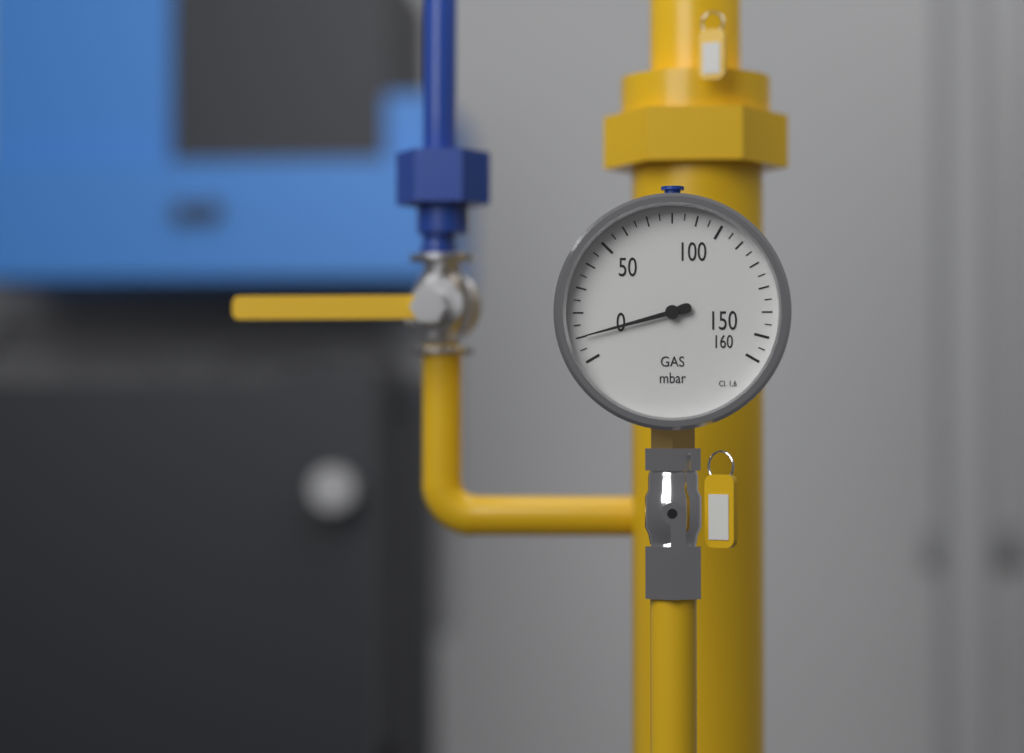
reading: 10 mbar
